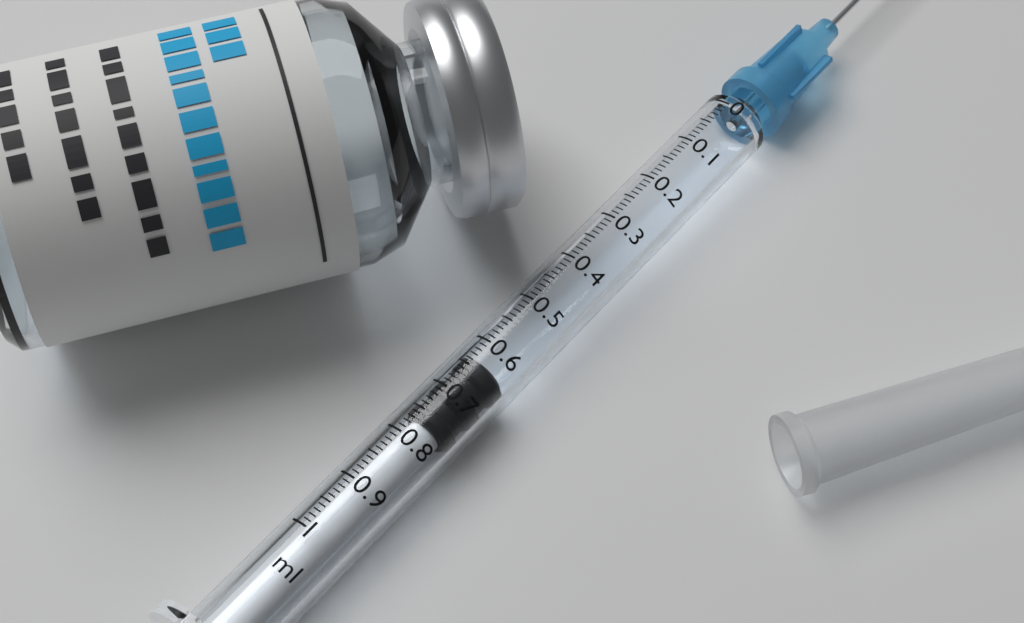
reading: 0.63 ml
